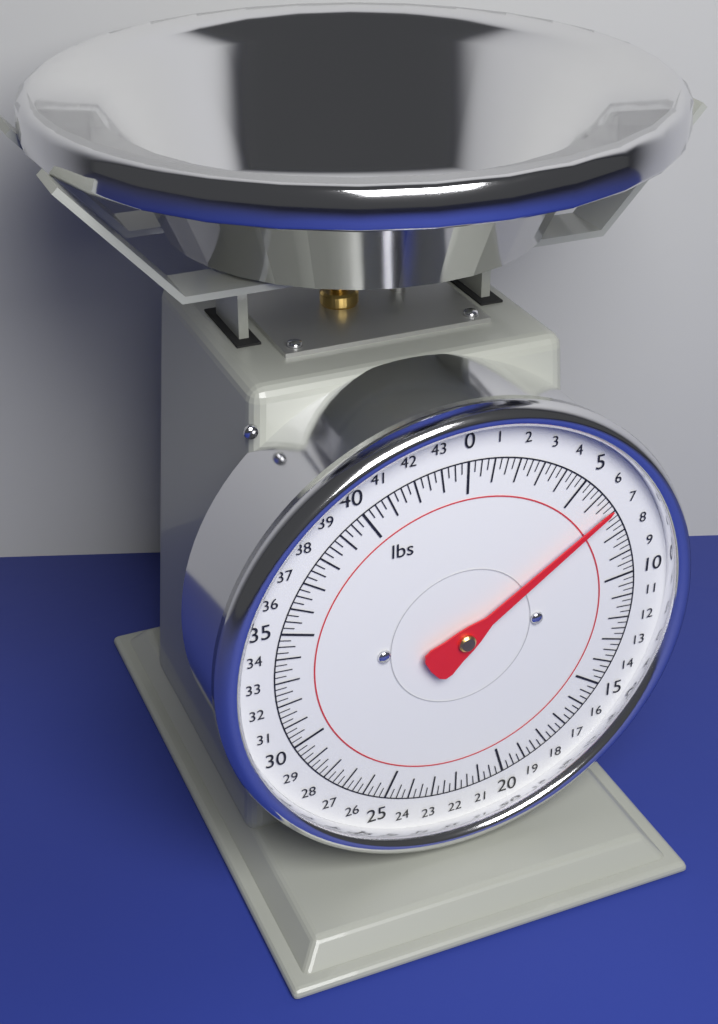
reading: 6.75 lbs
